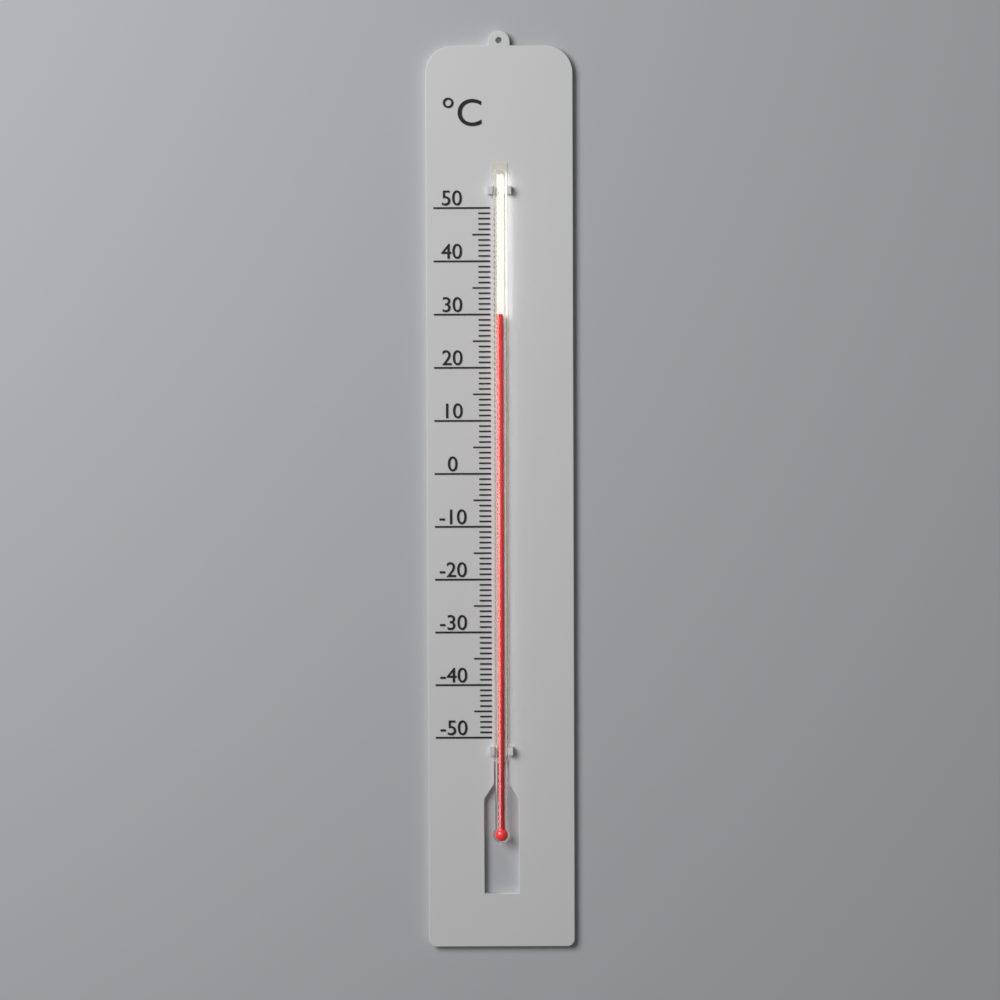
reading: 30 °C
